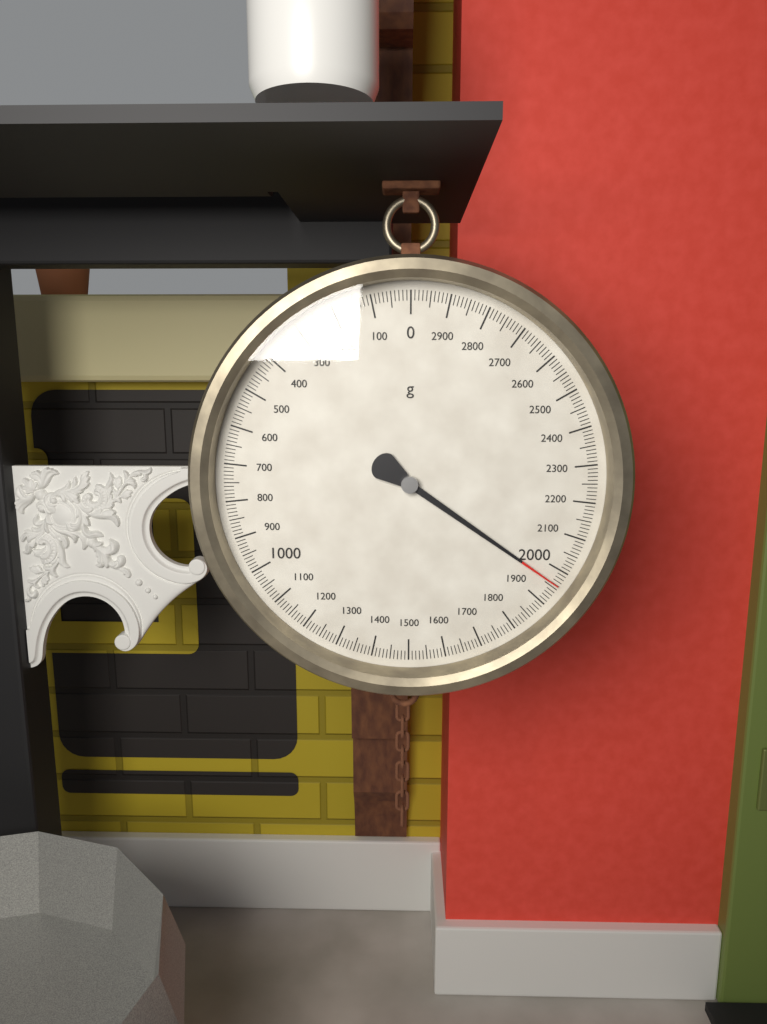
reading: 1960 g
